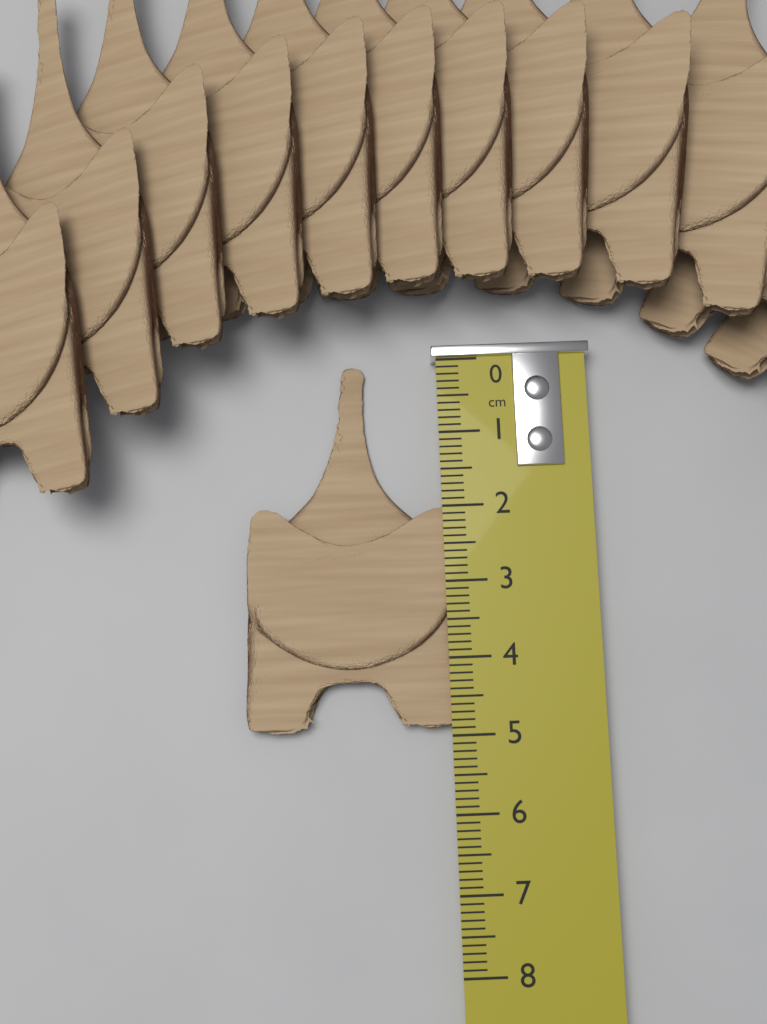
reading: 4.9 cm
